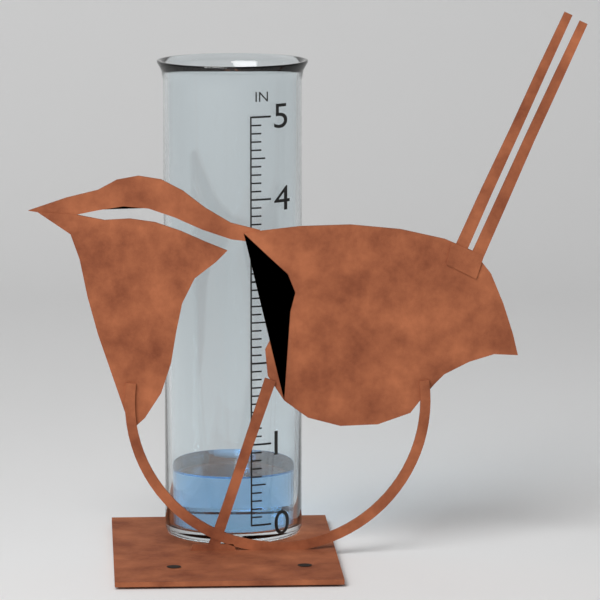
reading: 0.6 in
